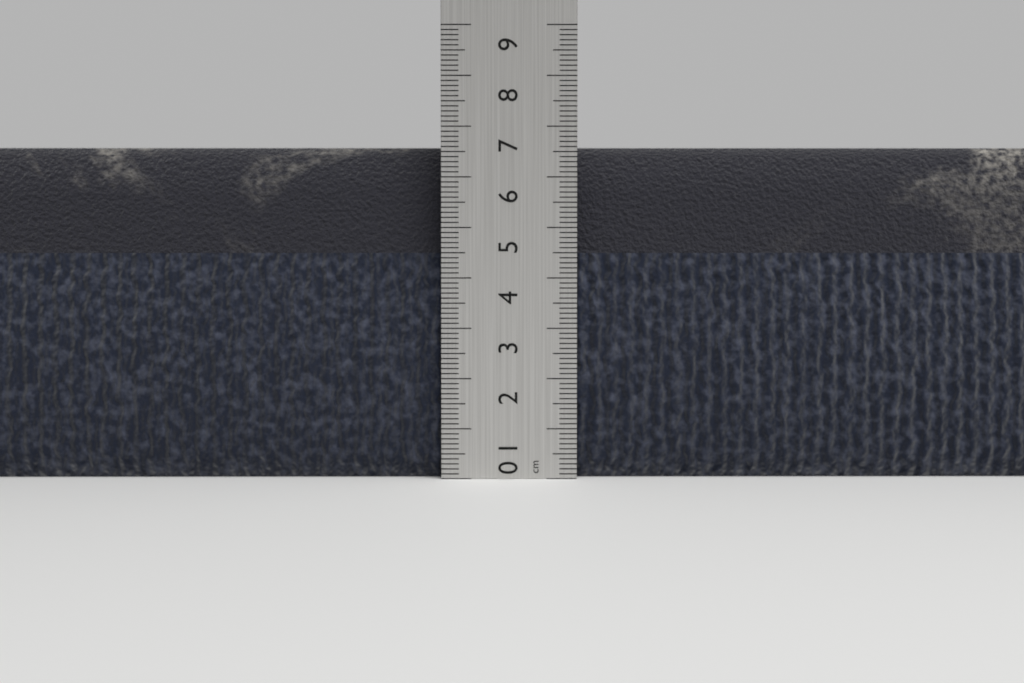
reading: 6.6 cm
